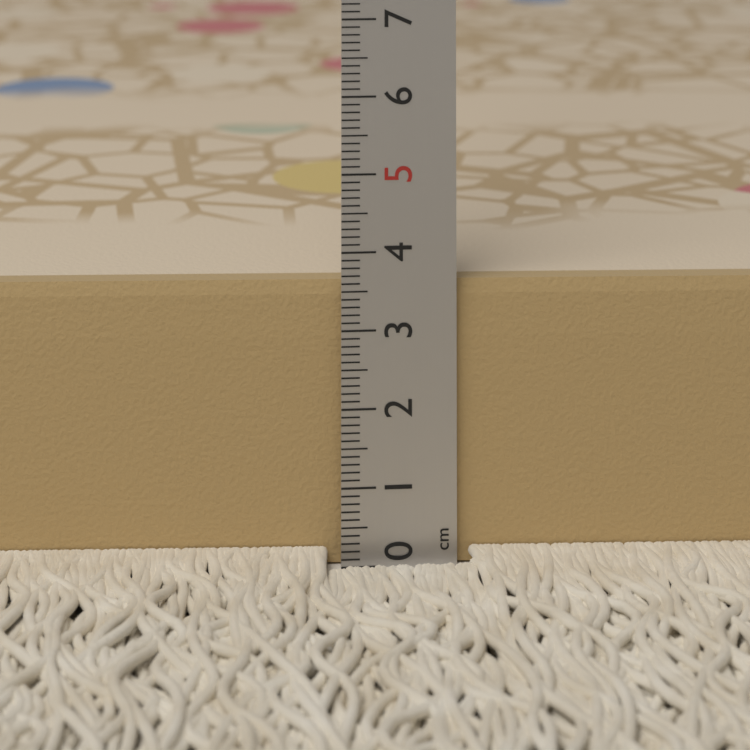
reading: 3.6 cm
